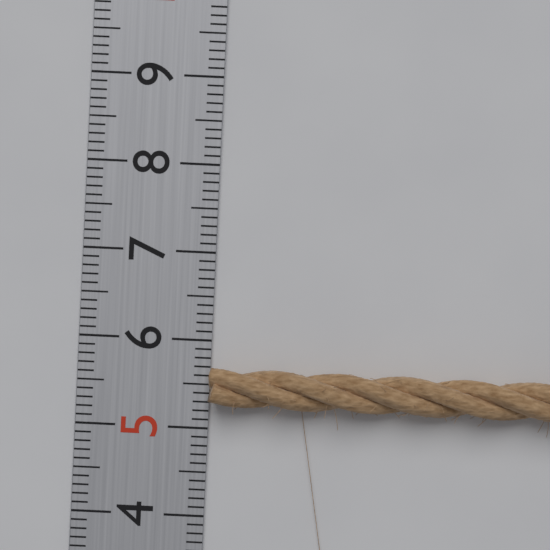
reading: 5.7 (no unit)
